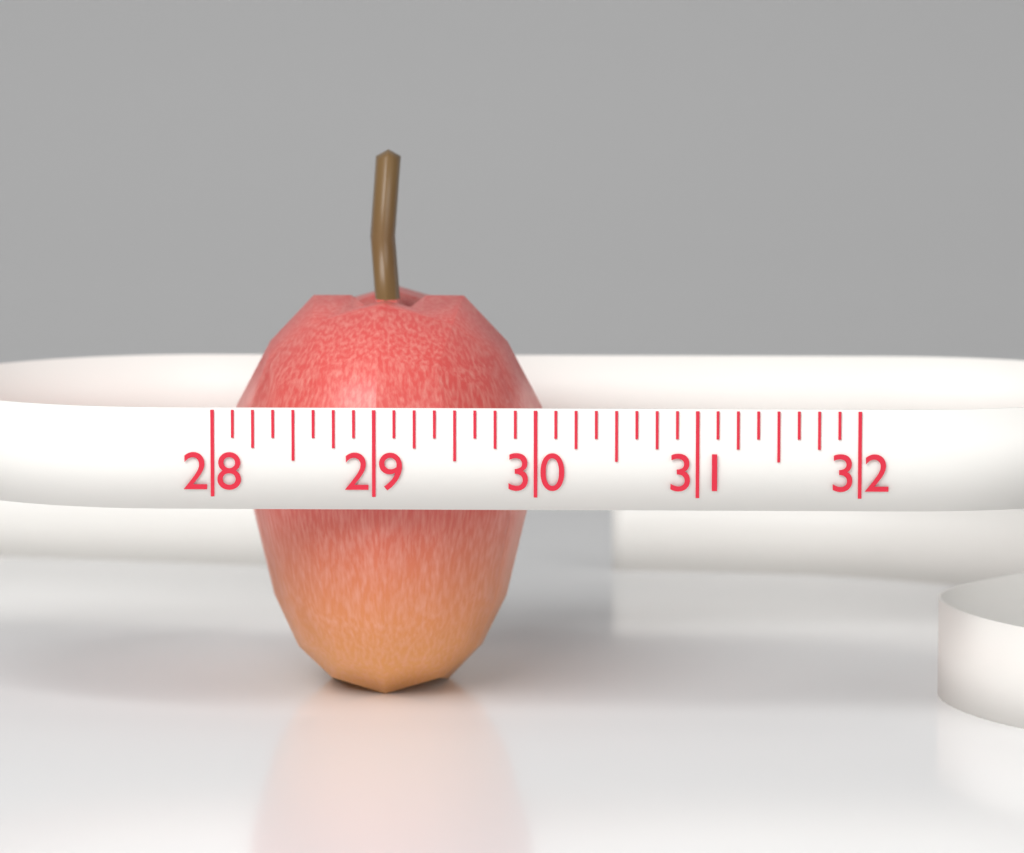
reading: 30.000 (no unit)
